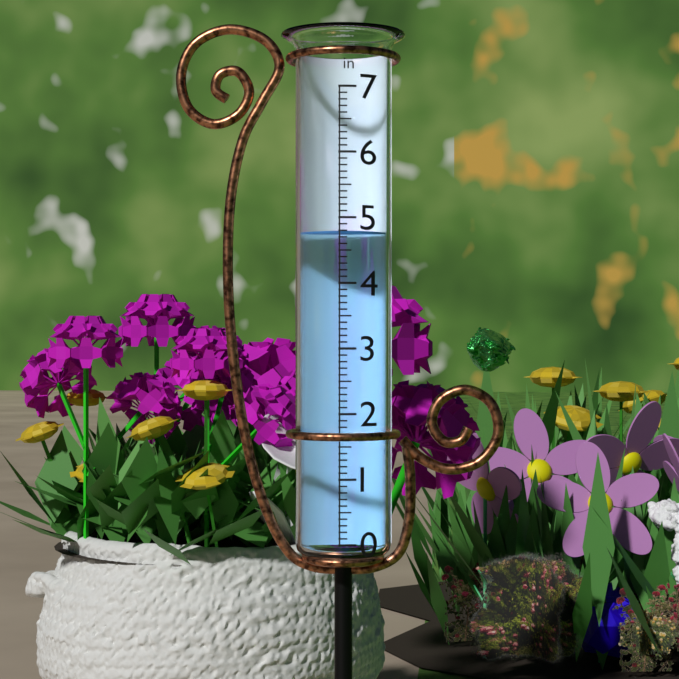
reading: 4.8 in
